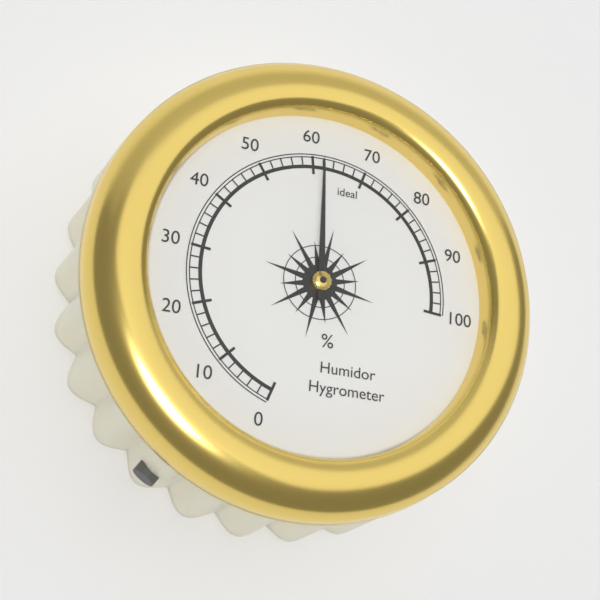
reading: 62 %
